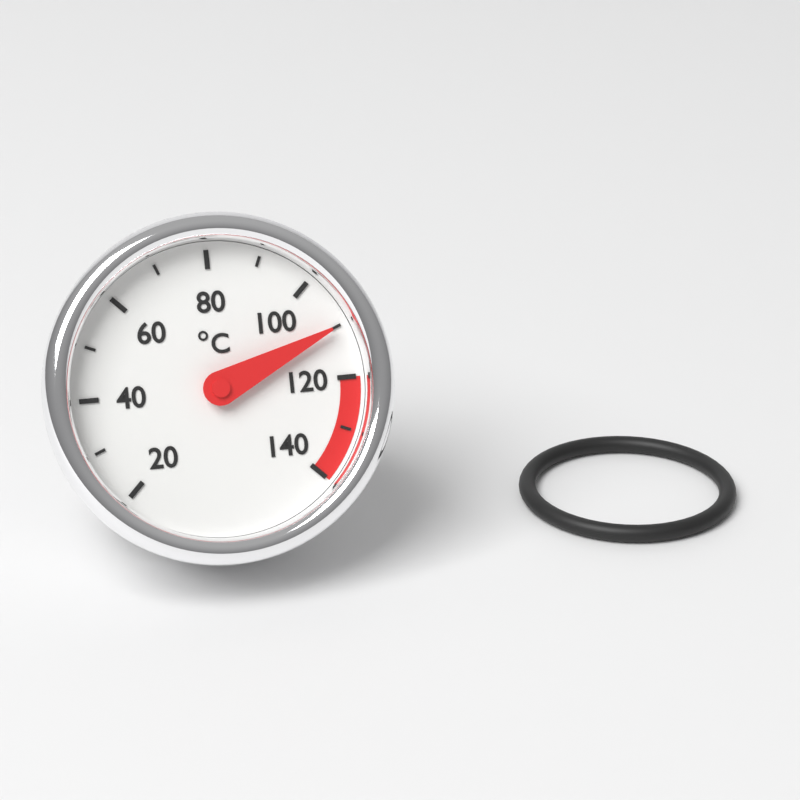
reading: 110 °C
